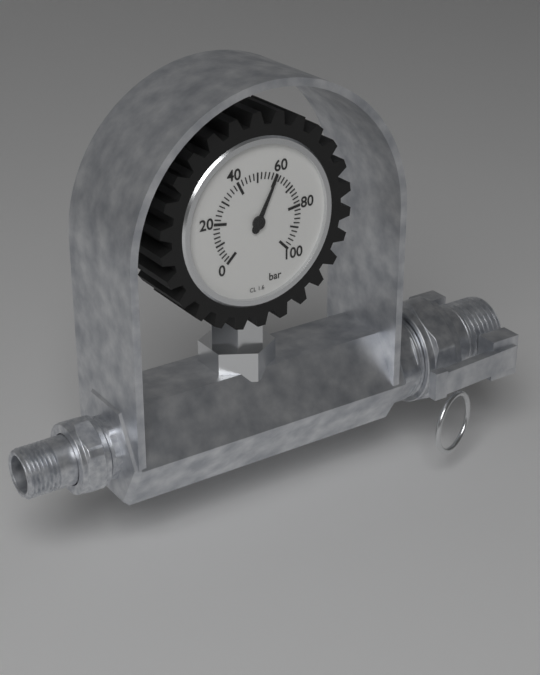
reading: 60 bar
